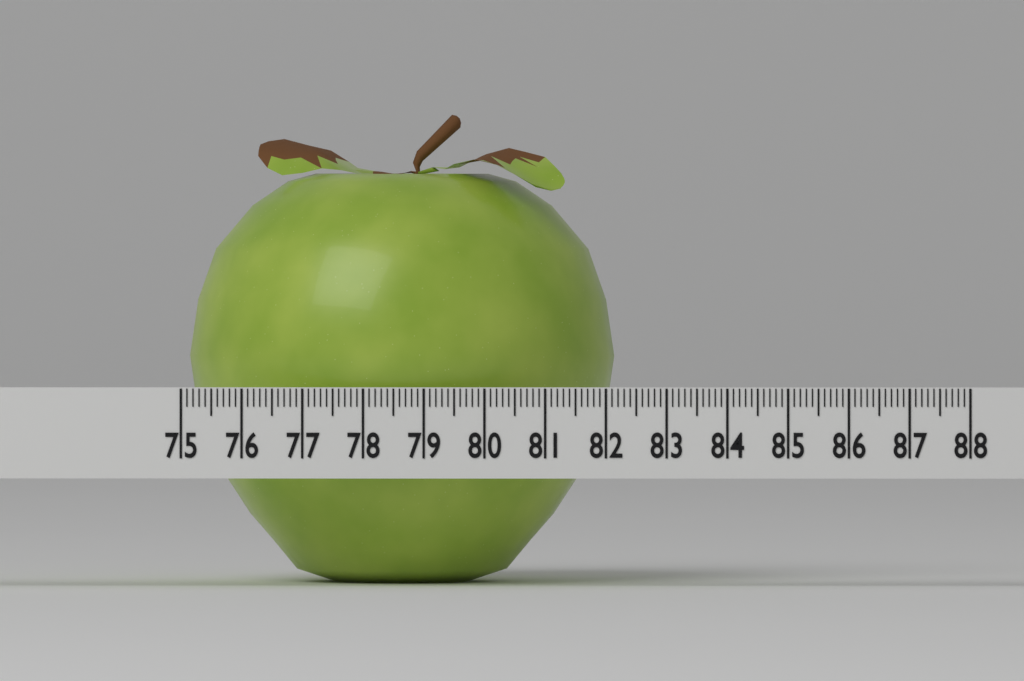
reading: 82.1 (no unit)
